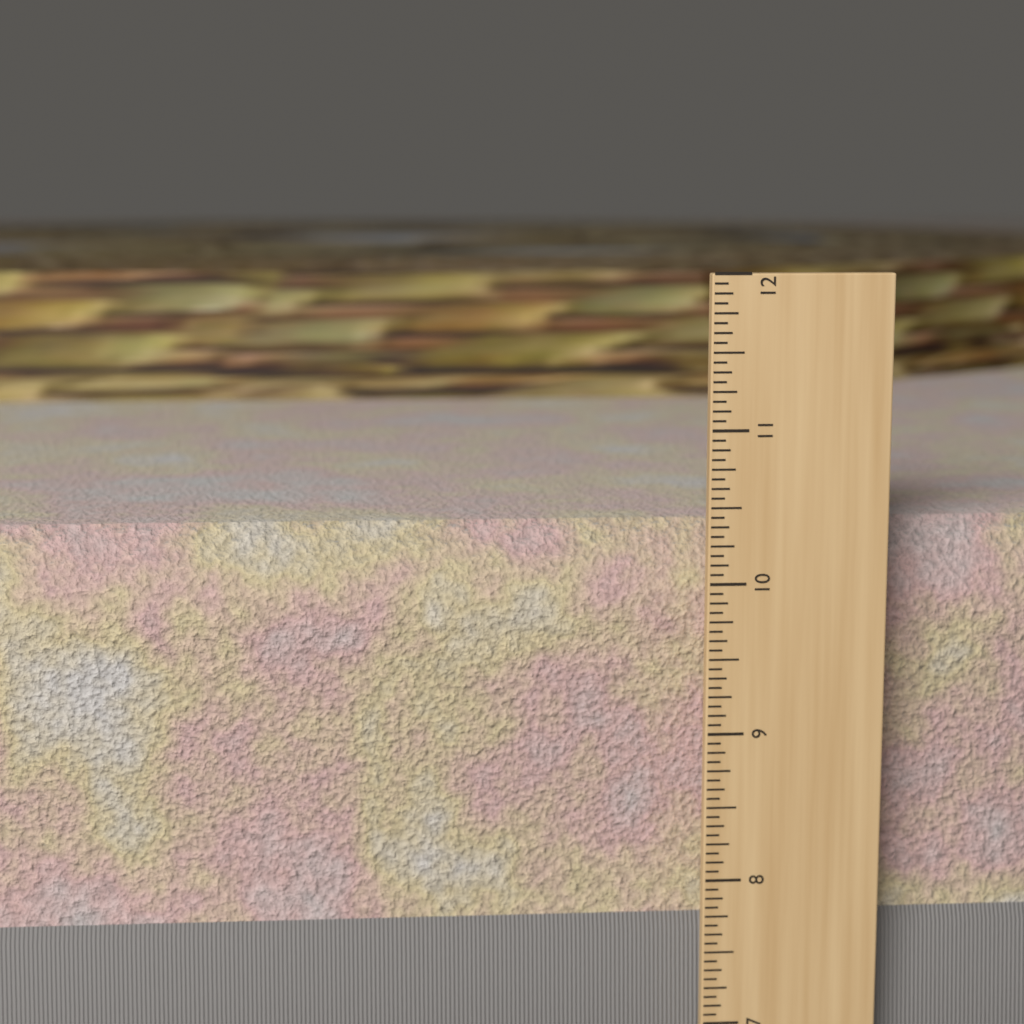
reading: 10.3750 in
